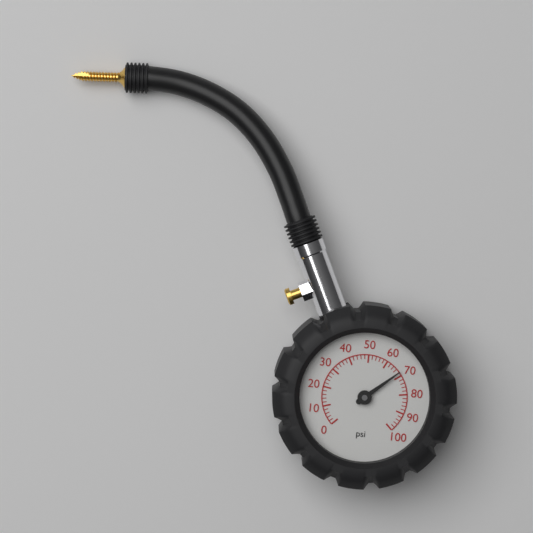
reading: 68 psi
